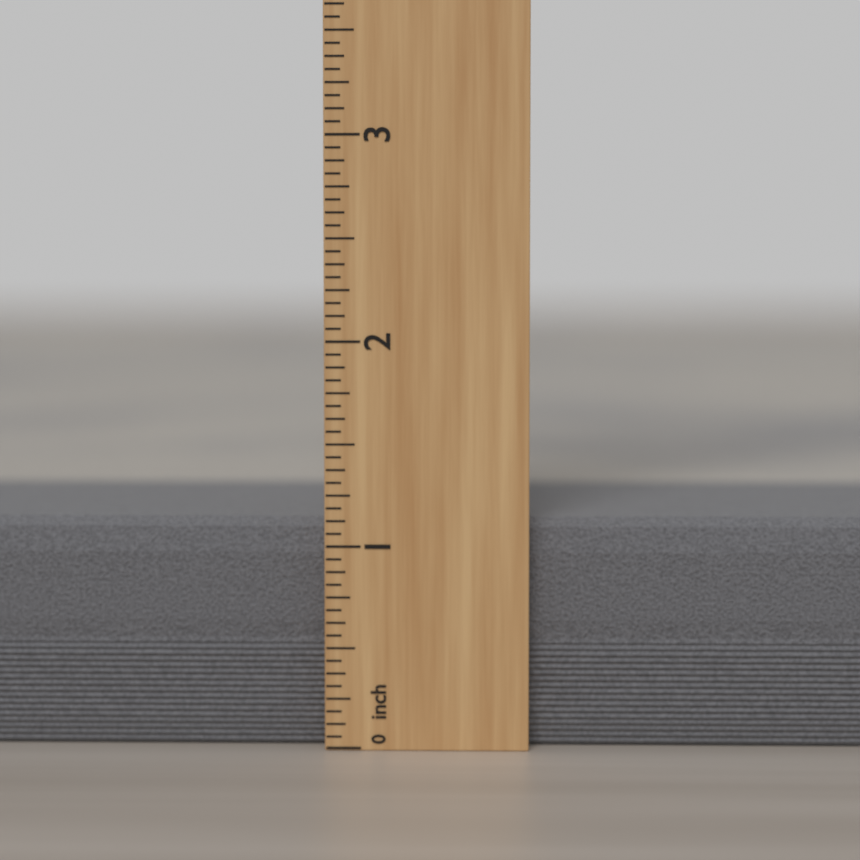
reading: 1.1250 inch
